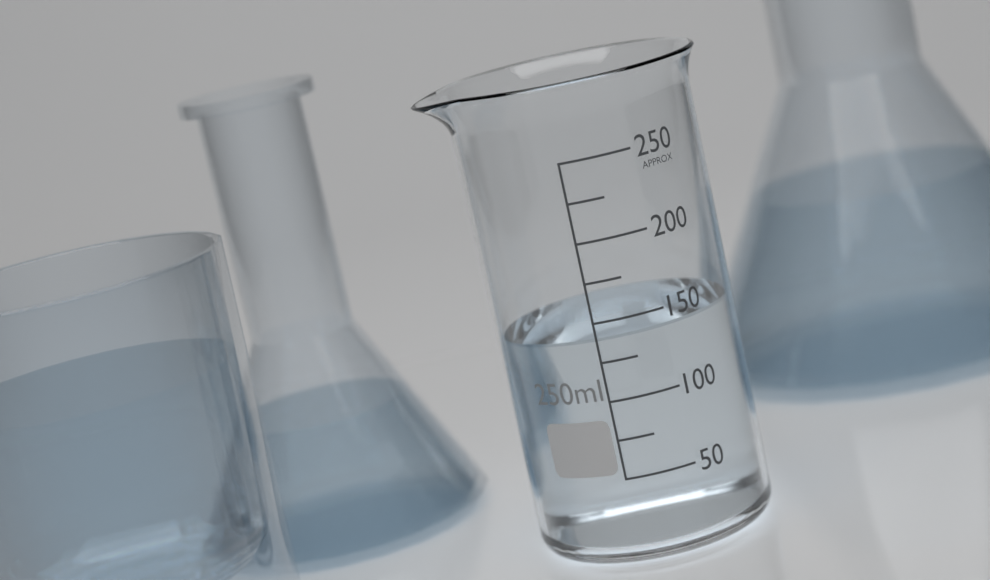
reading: 140 ml
